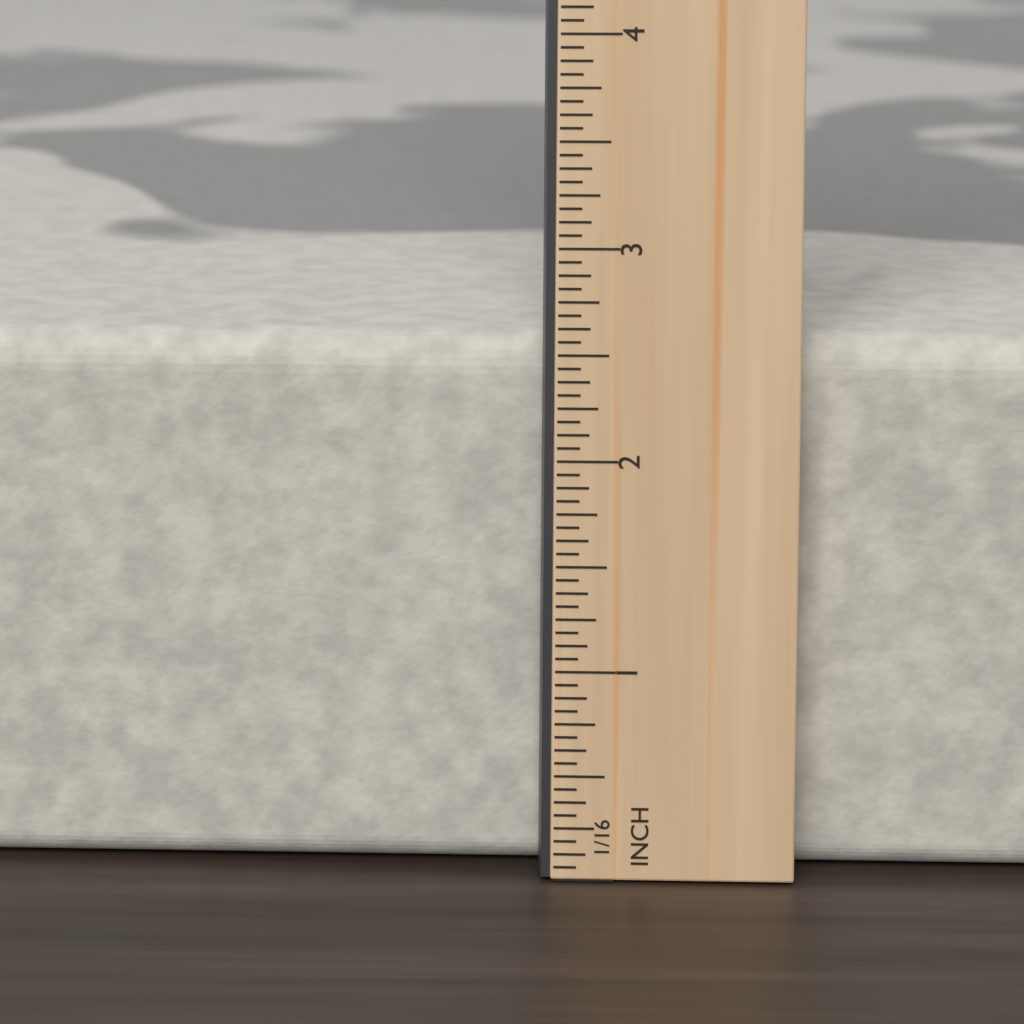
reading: 2.5625 in
